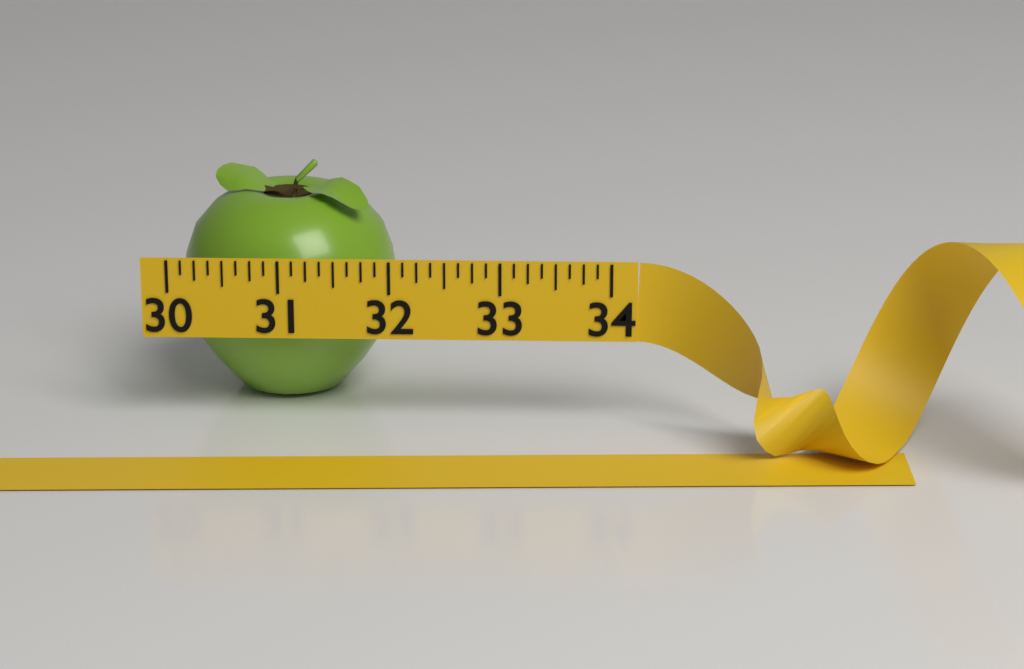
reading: 32.000 (no unit)
